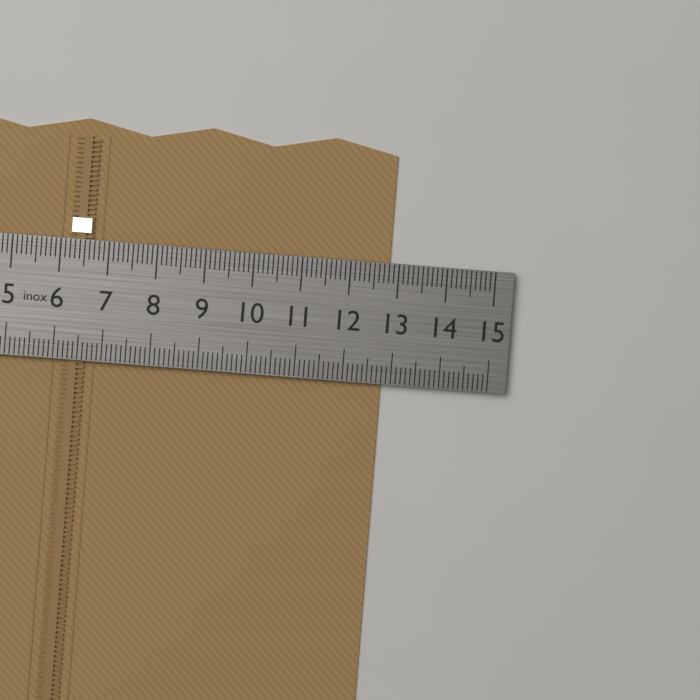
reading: 12.8 cm
